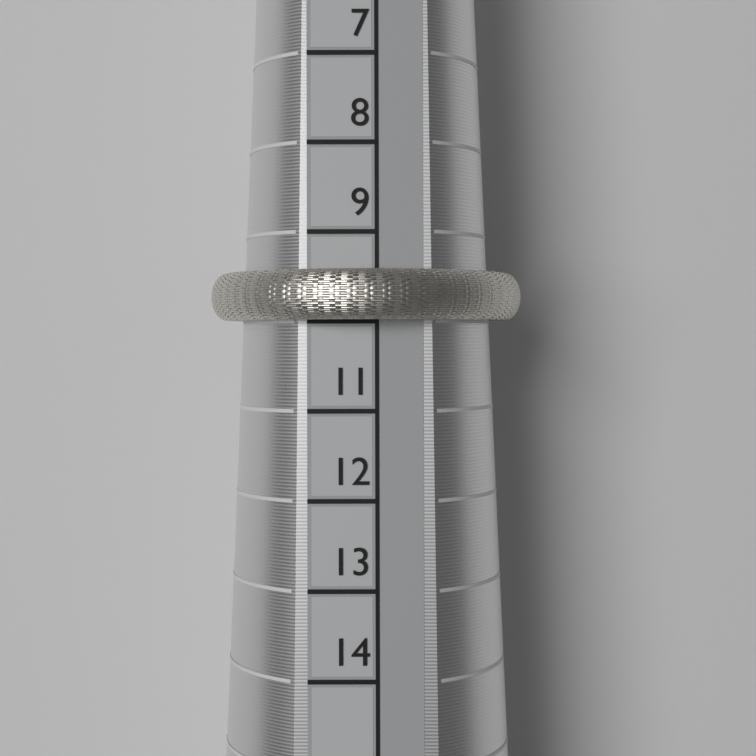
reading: 10 (no unit)
